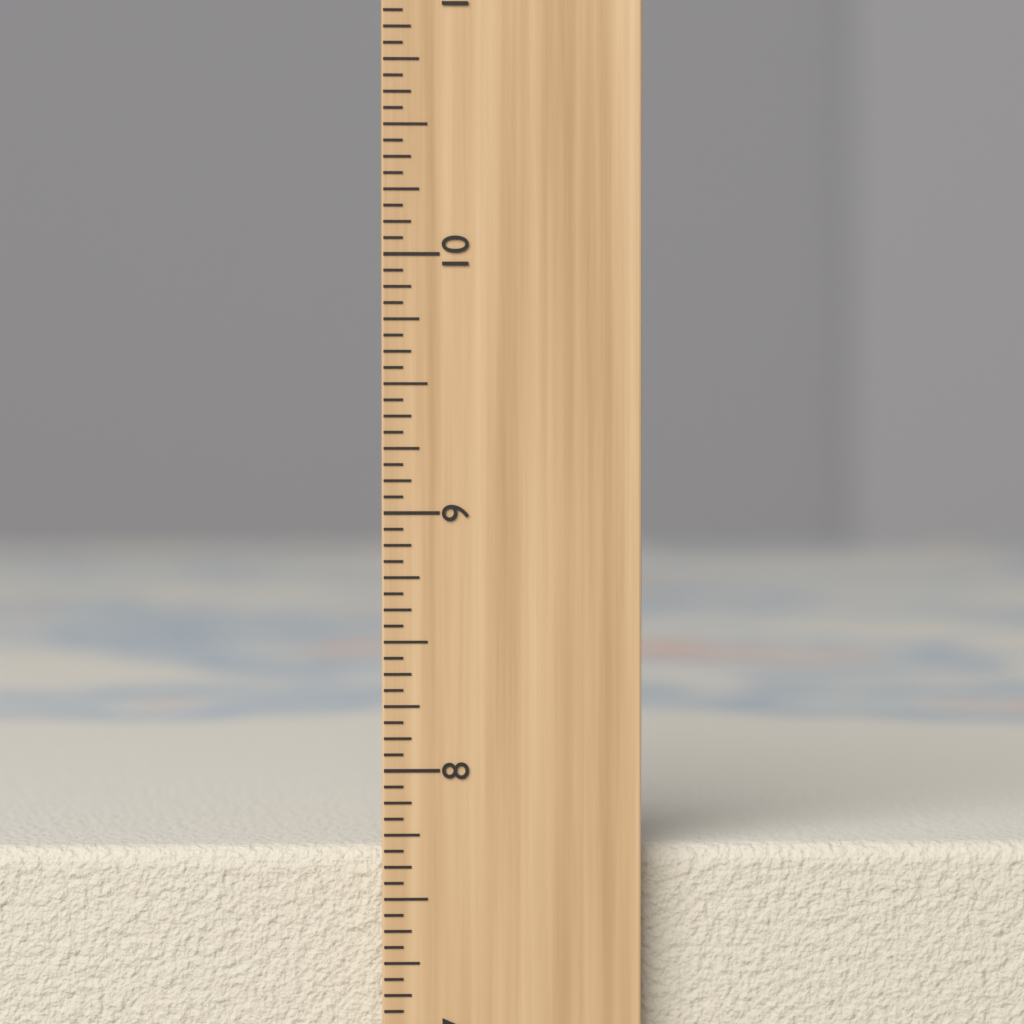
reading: 7.6875 inch
